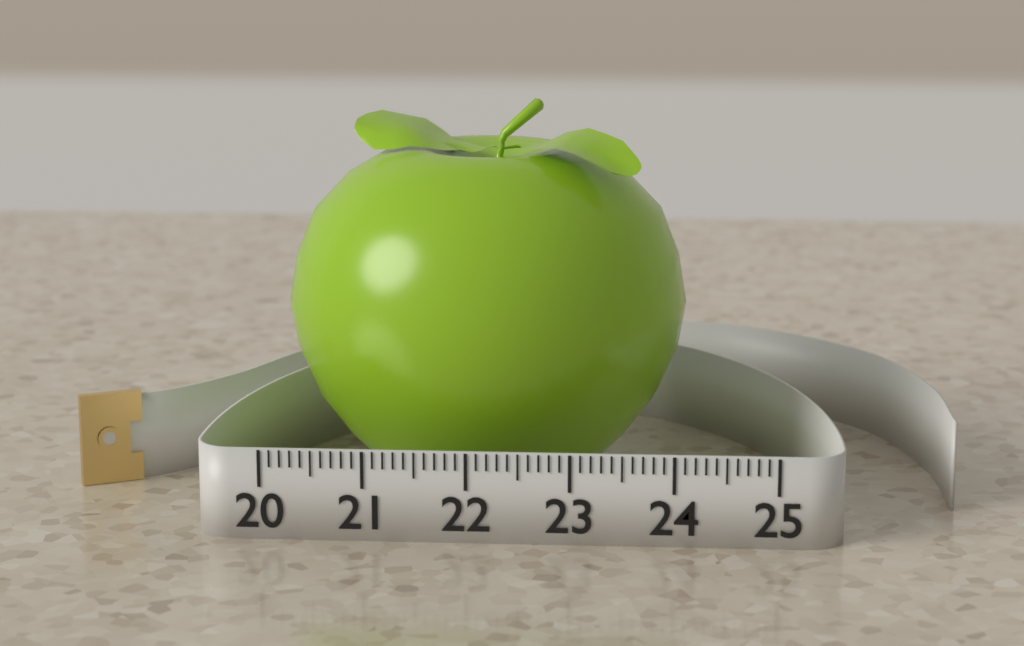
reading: 24.1 (no unit)
